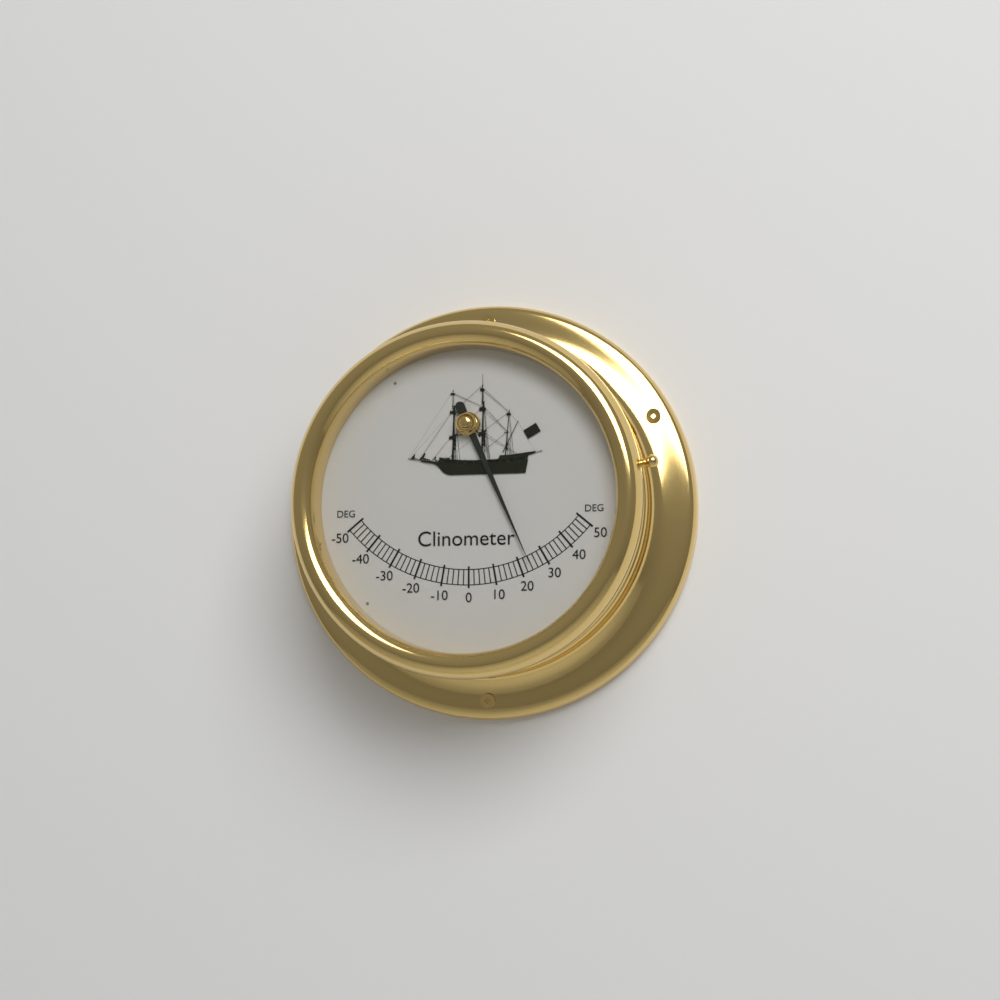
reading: 24 deg
